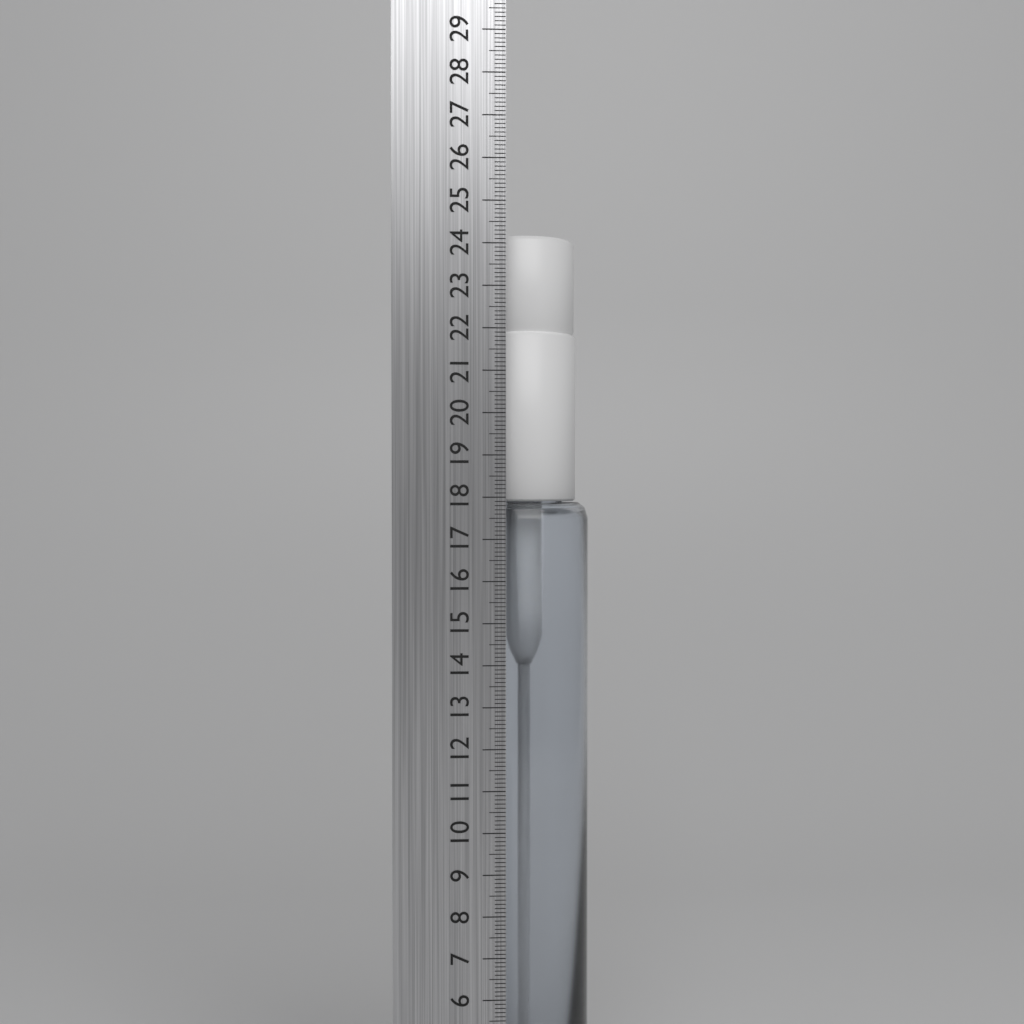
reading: 24.3 cm
